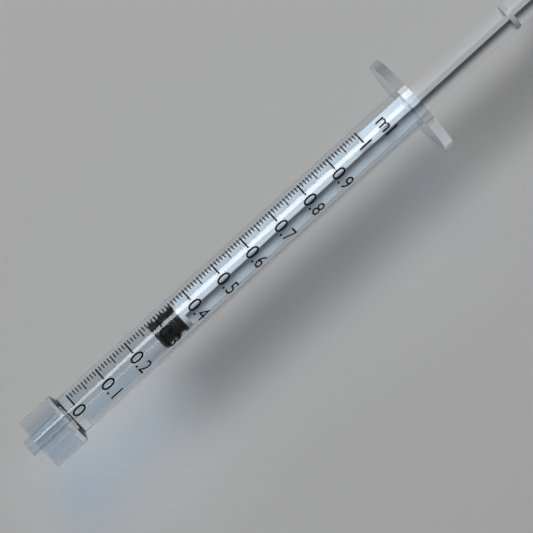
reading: 0.27 ml
